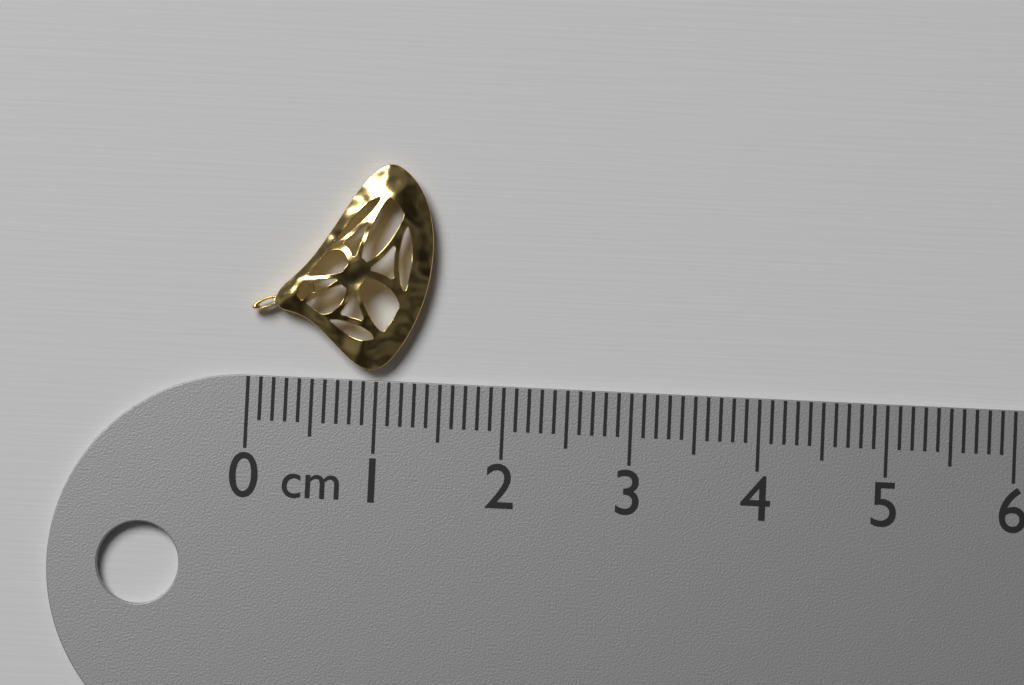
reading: 1.4 cm
